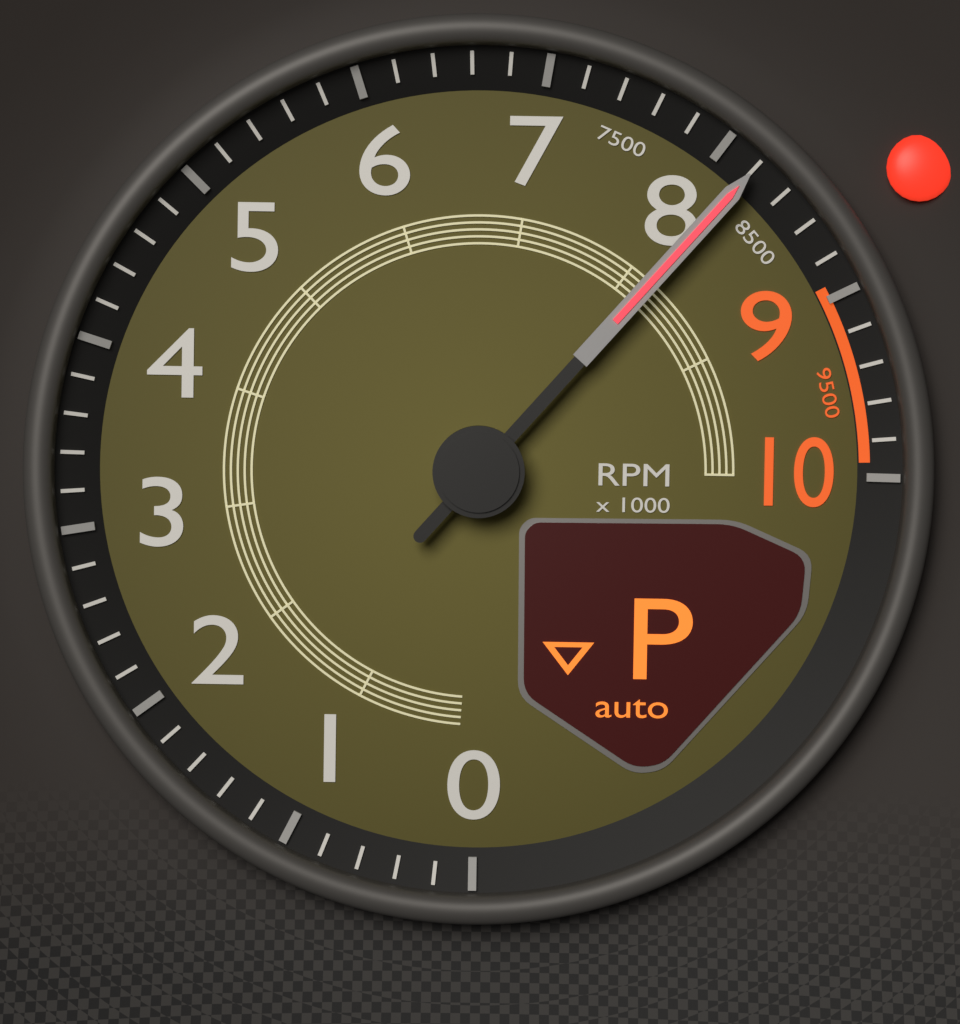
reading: 8200 RPM
